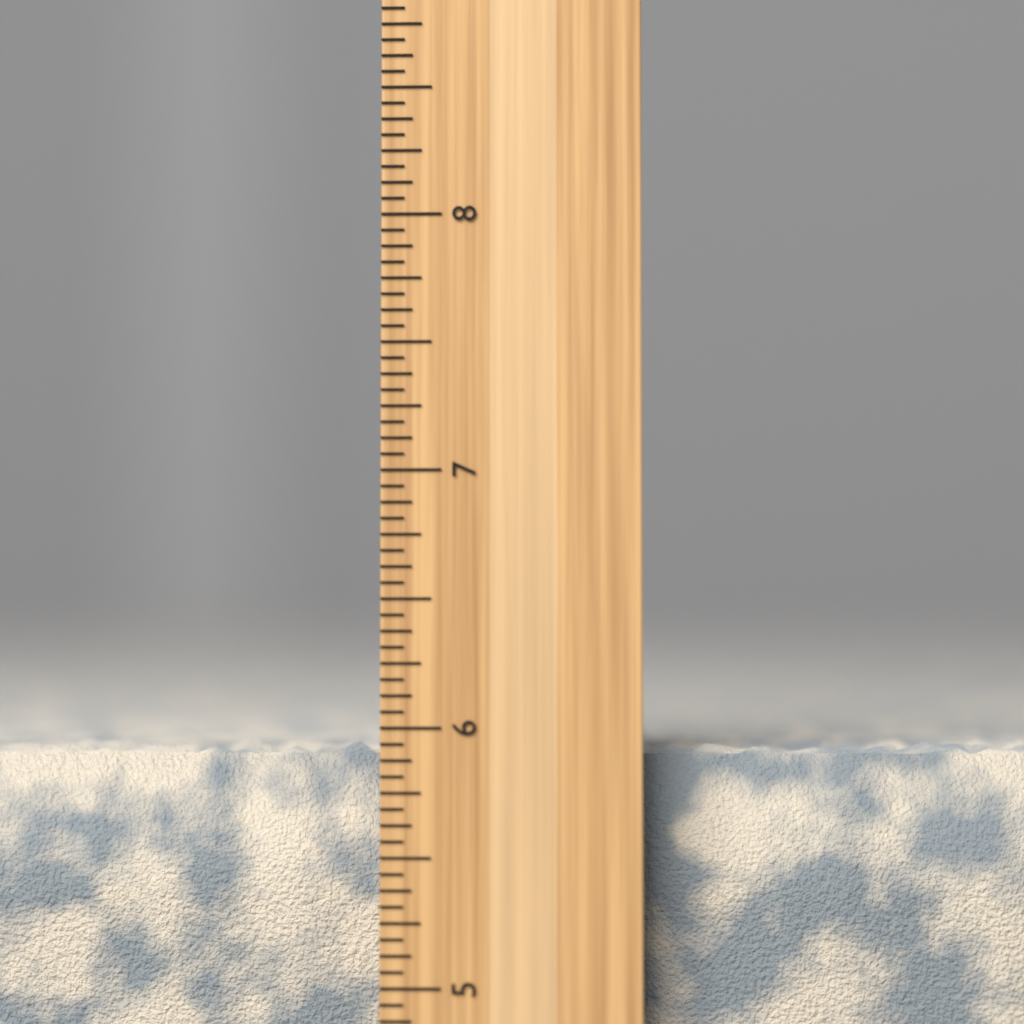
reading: 5.9375 inch
